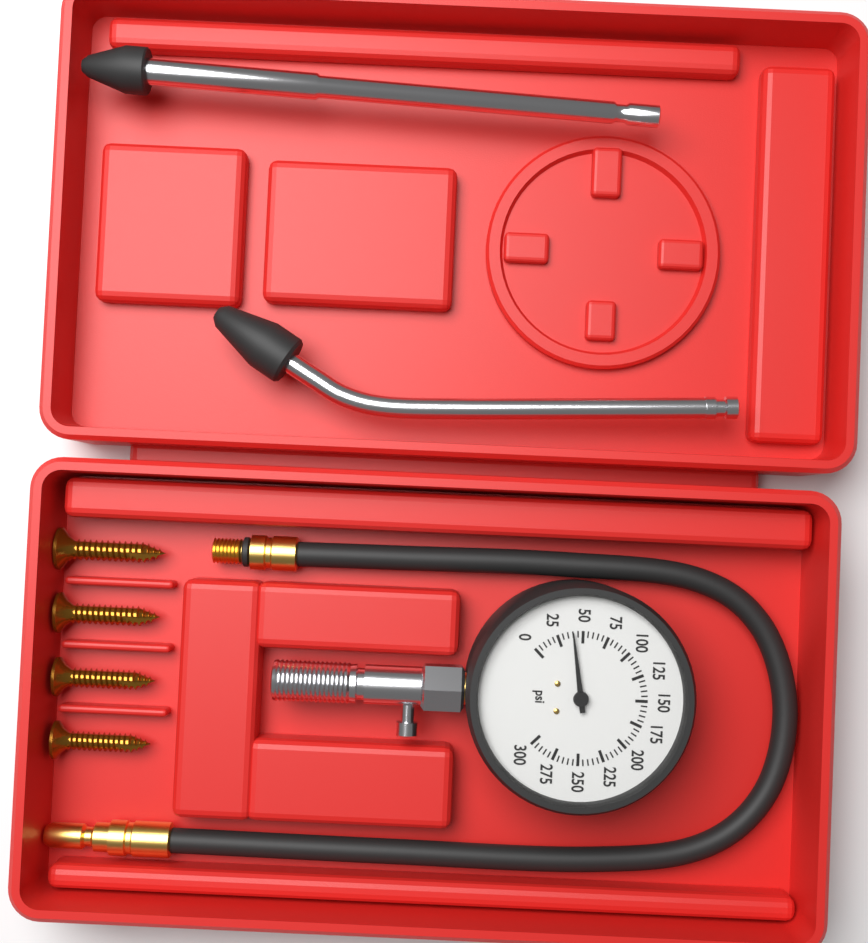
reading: 40 psi
